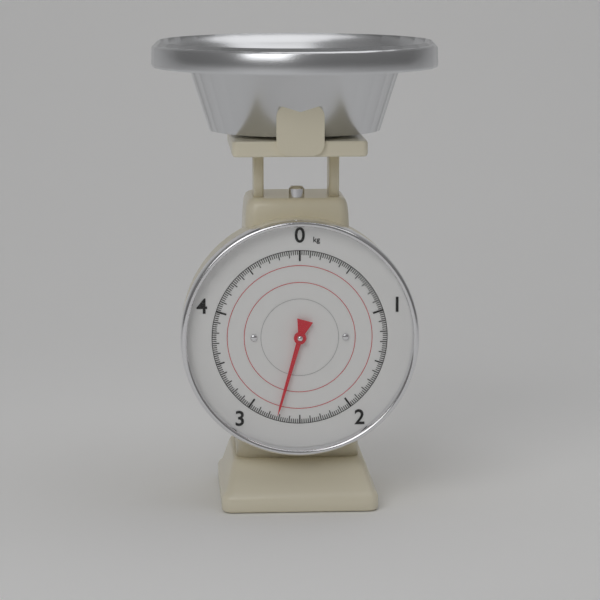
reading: 2.72 kg
